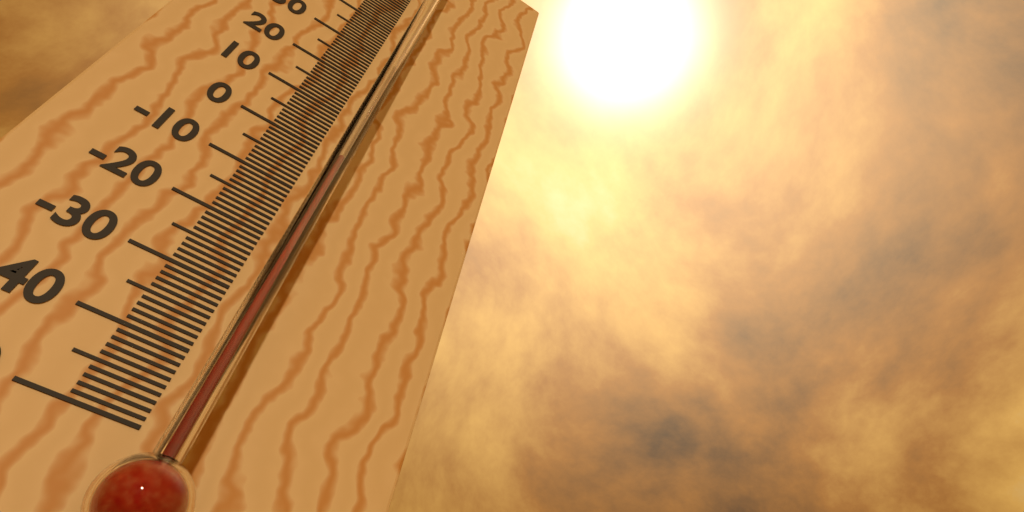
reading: -5 °C
